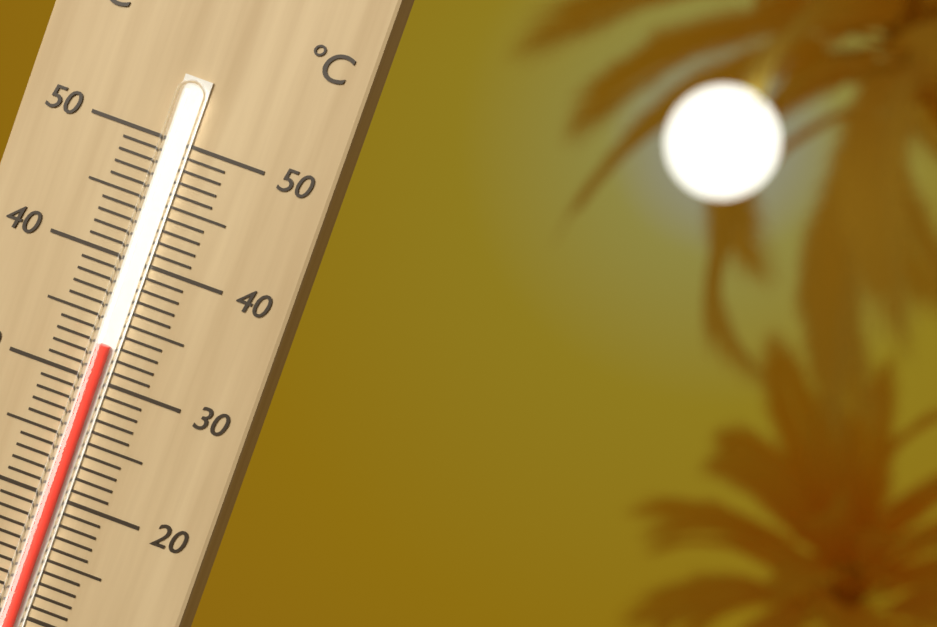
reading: 33 °C
